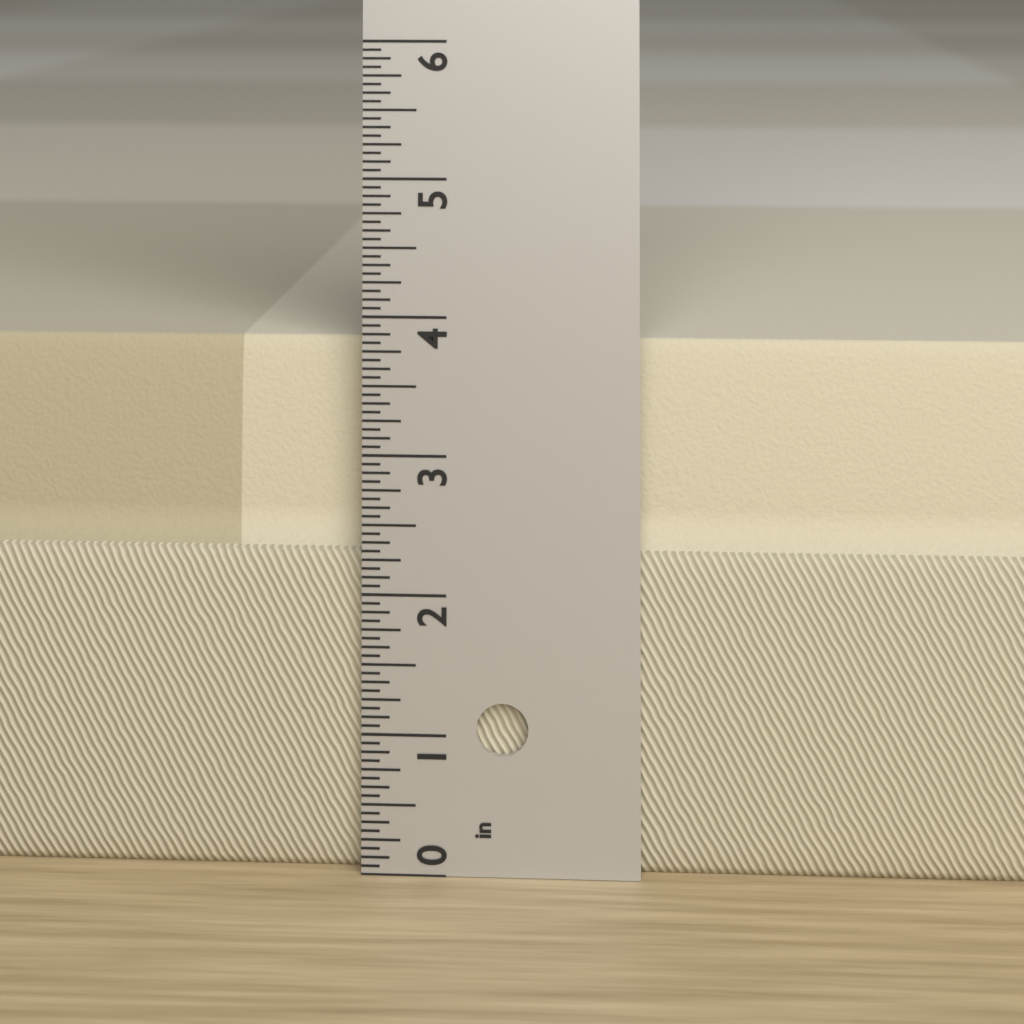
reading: 3.8125 in
